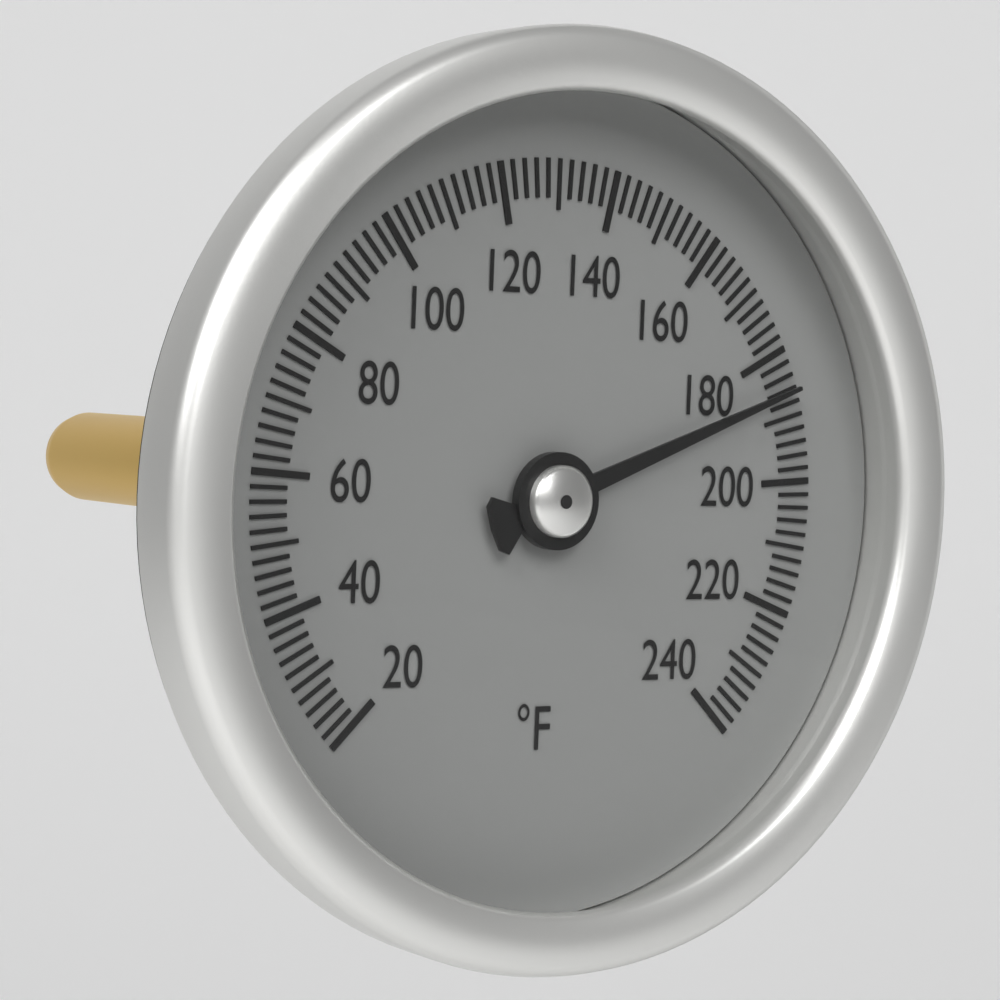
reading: 186 °F
